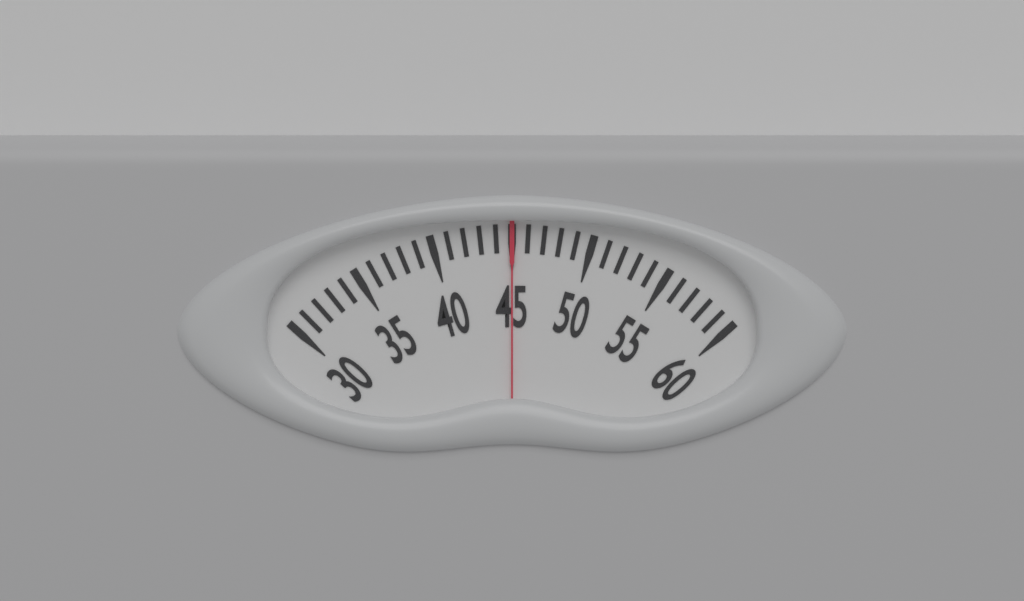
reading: 45 (no unit)
